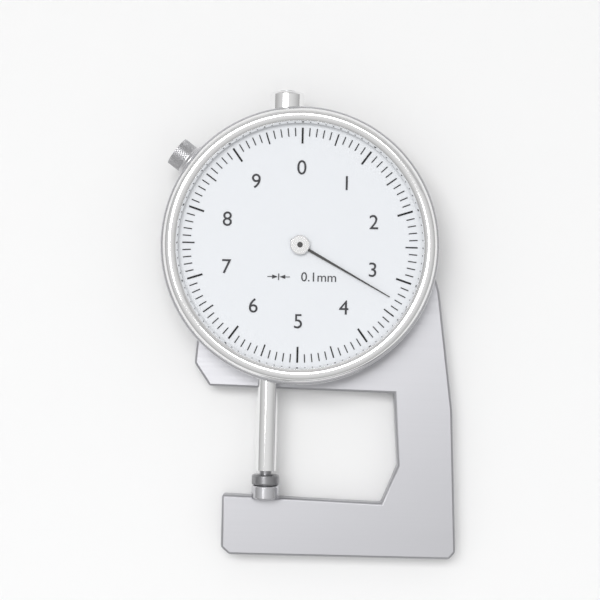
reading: 3.3 mm
